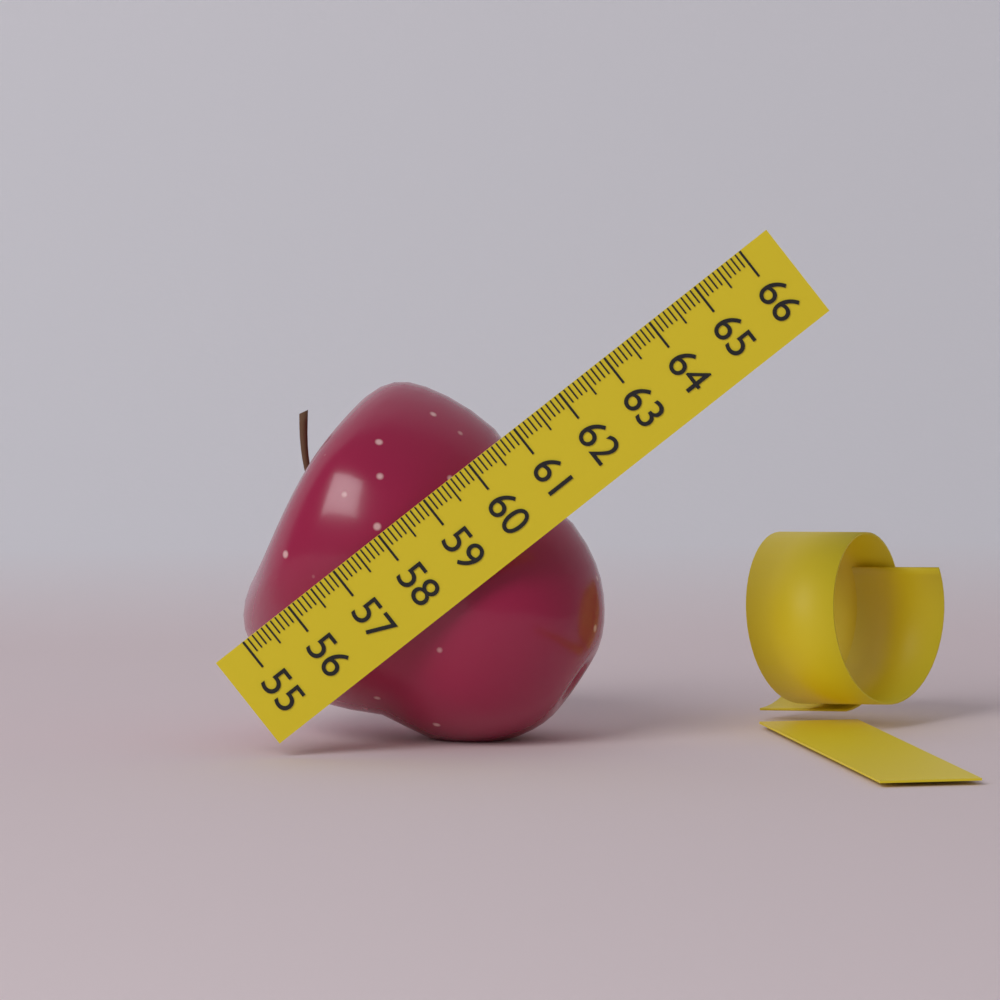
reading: 60.8 (no unit)
